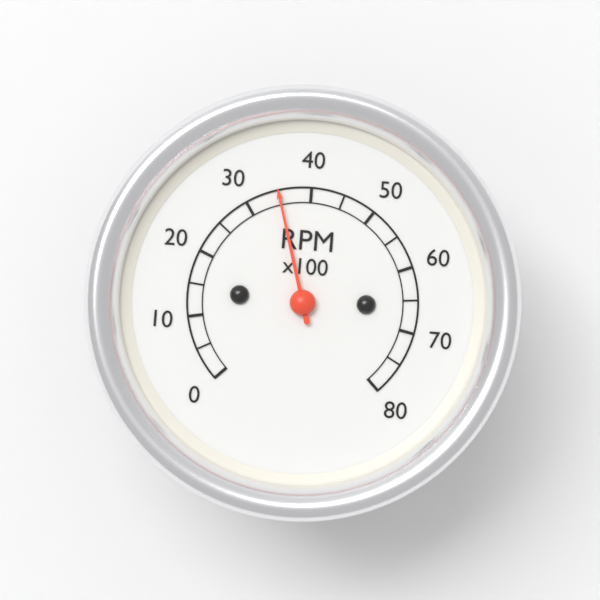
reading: 35 RPM x100
